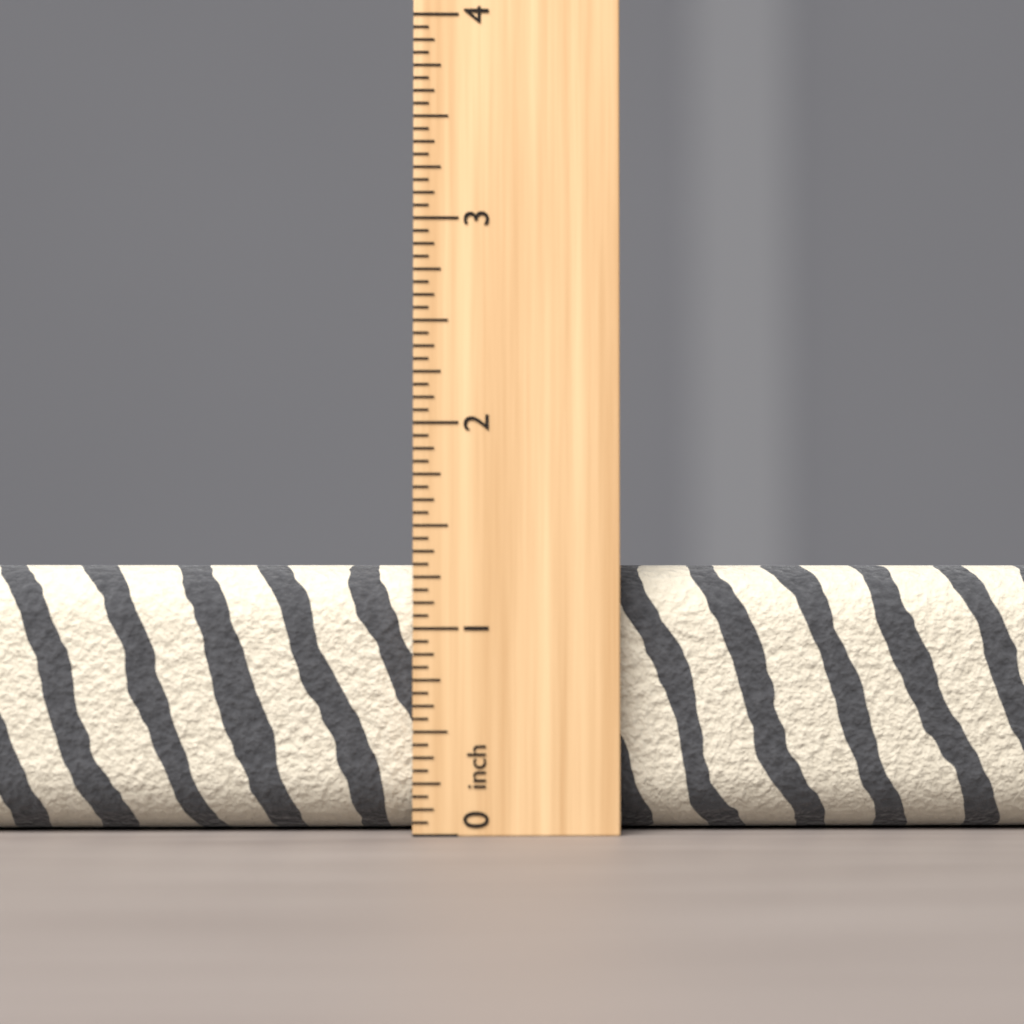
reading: 1.3125 inch
